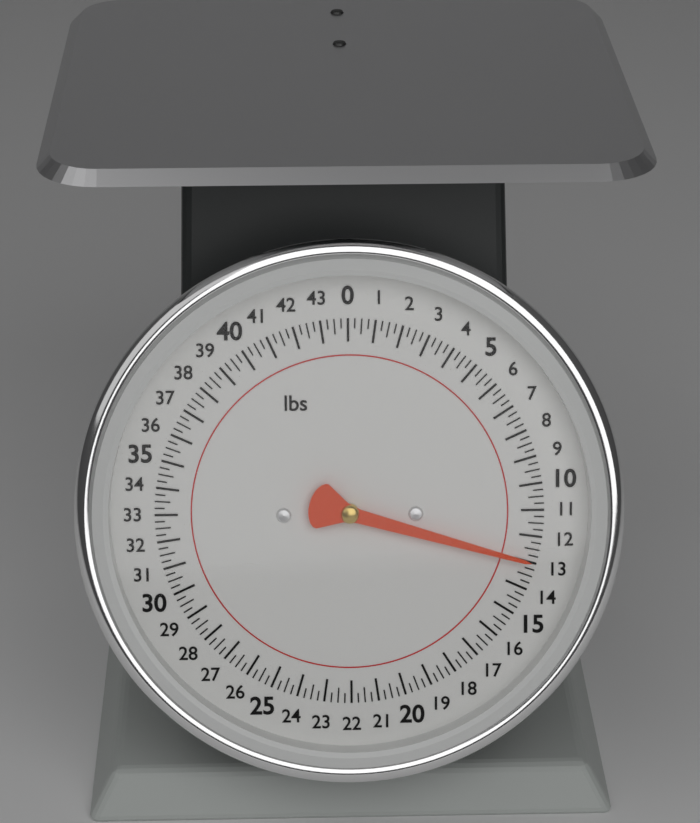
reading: 13.00 lbs
